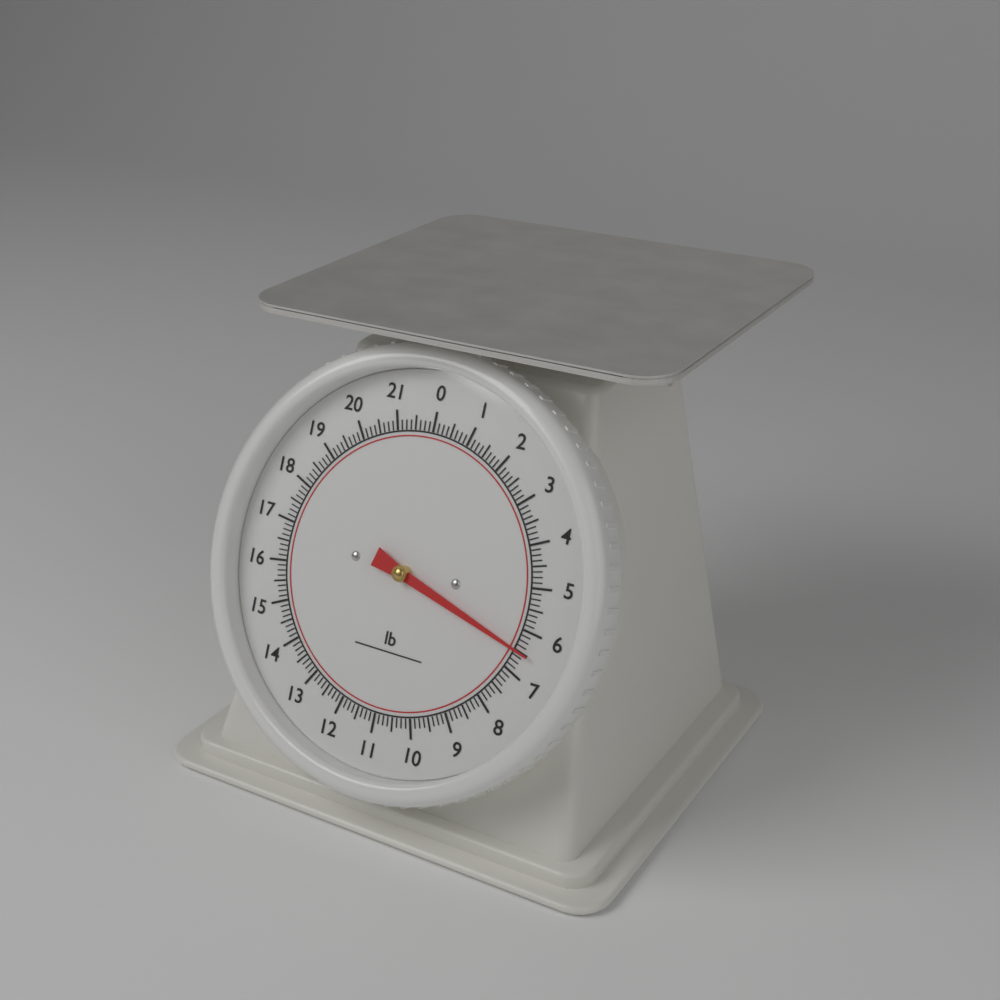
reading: 6.500 lb
